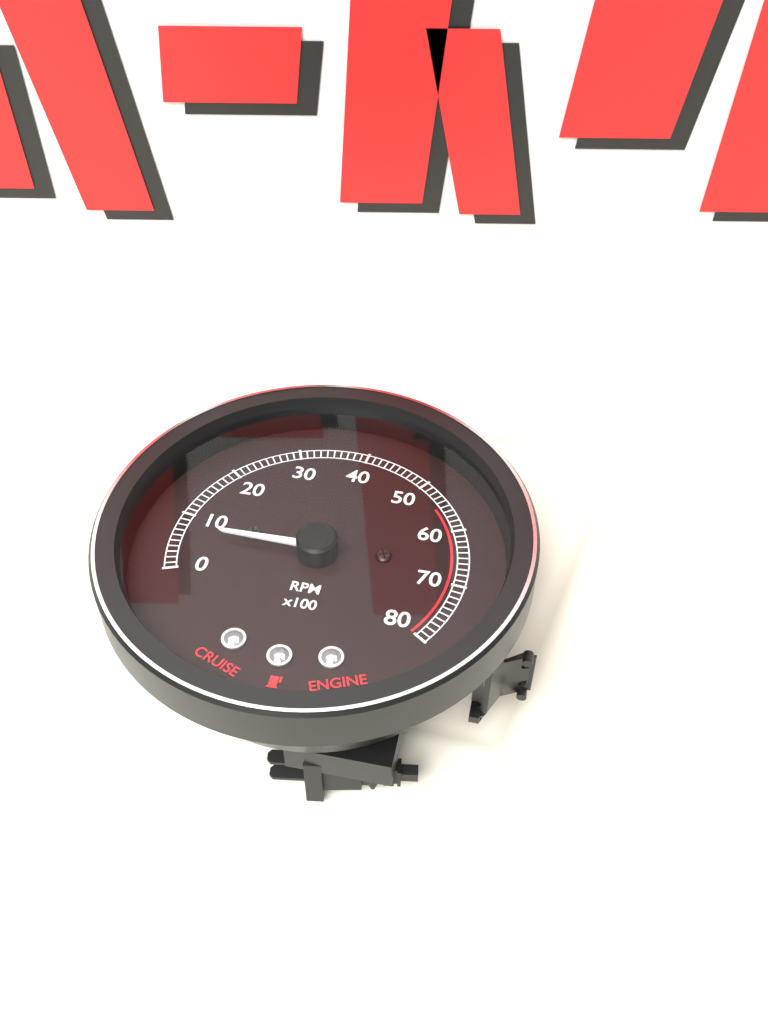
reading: 700 RPM
